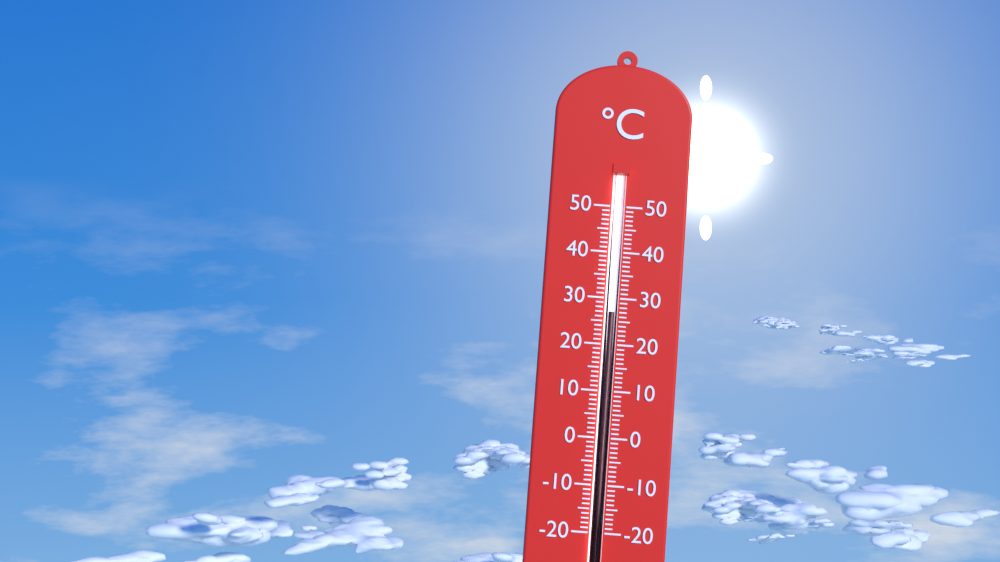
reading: 27 °C
